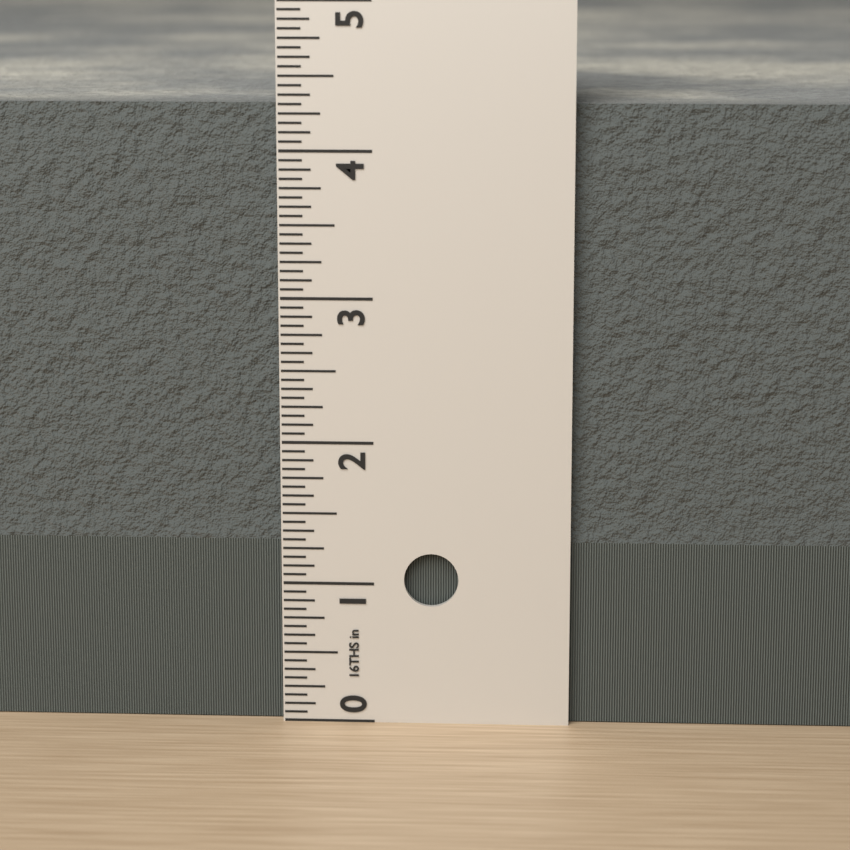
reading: 4.3125 in
